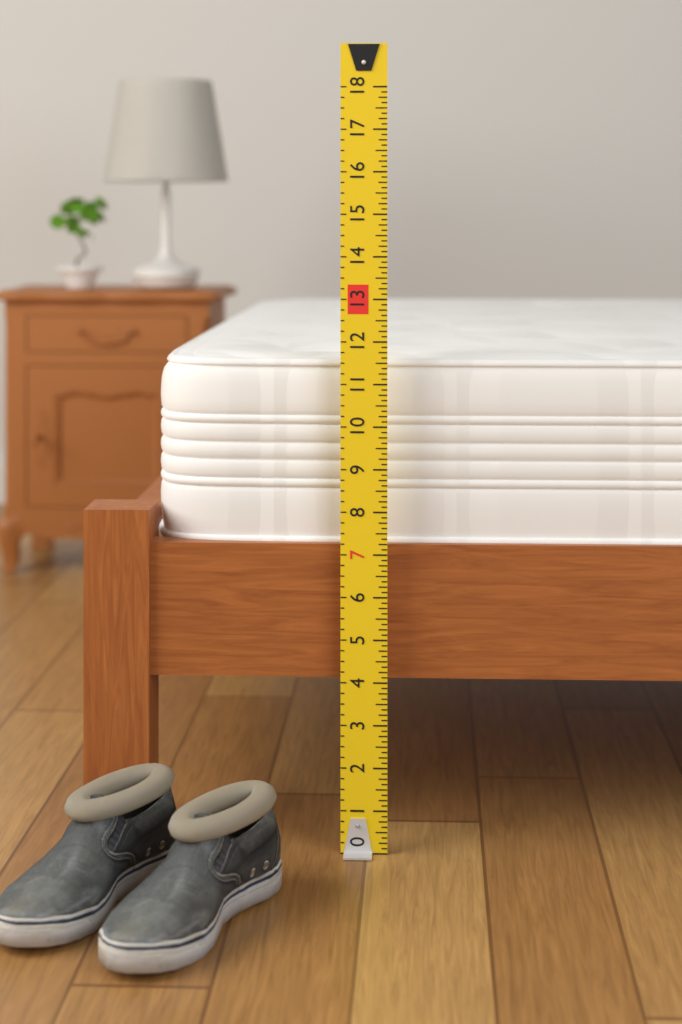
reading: 11.625 (no unit)
